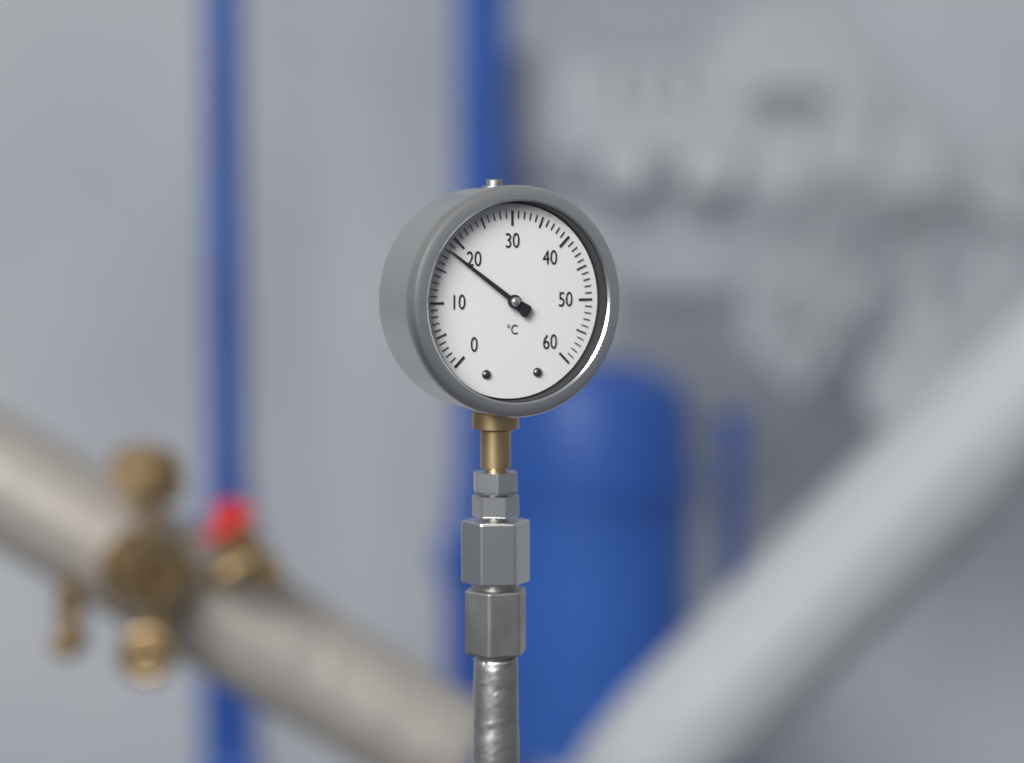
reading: 18 °C
